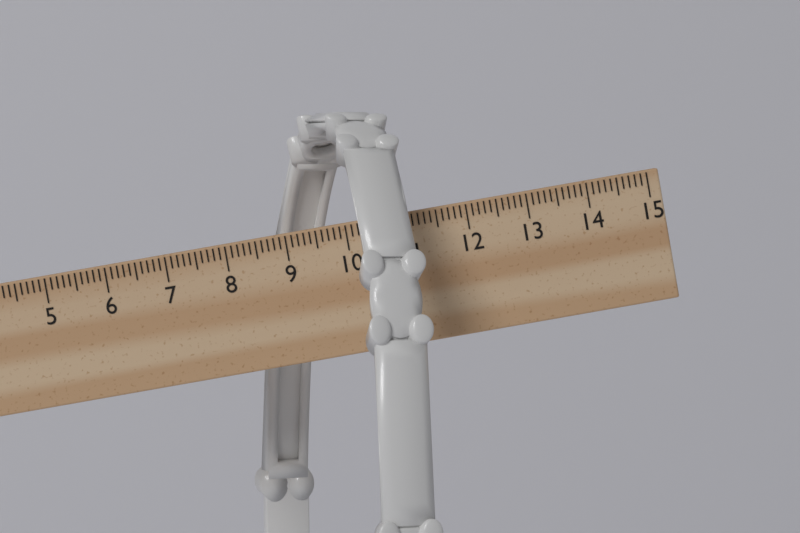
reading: 11.2 cm
